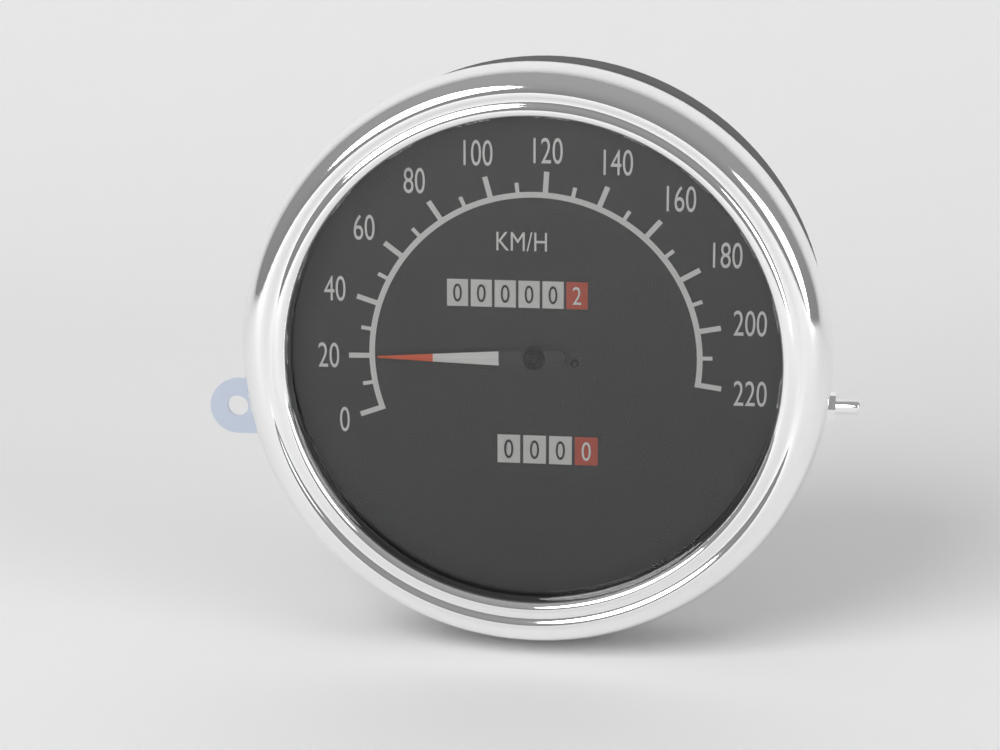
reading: 20 km/h
